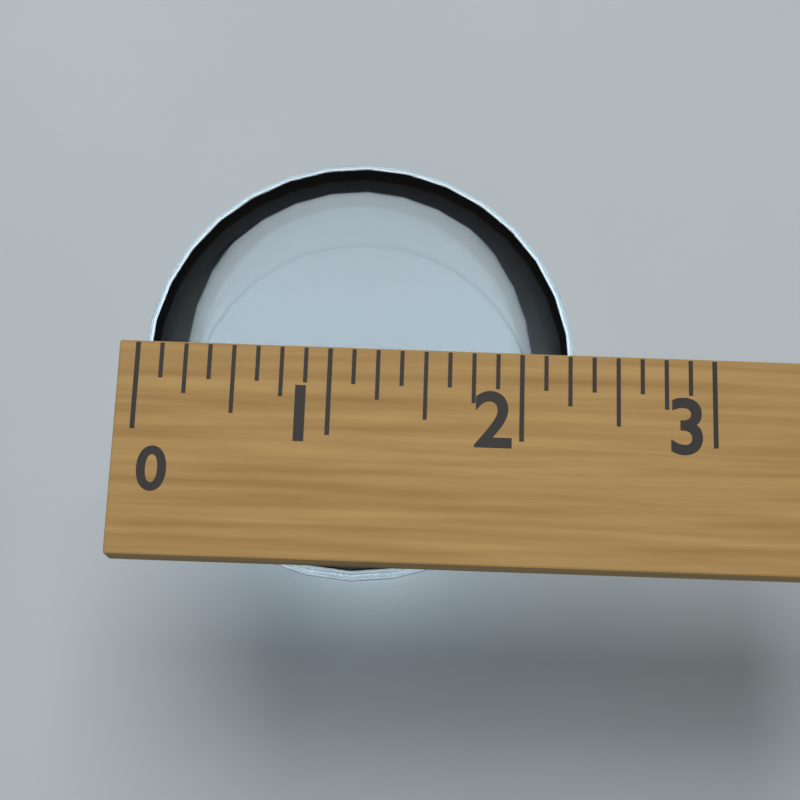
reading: 2.300 (no unit)
